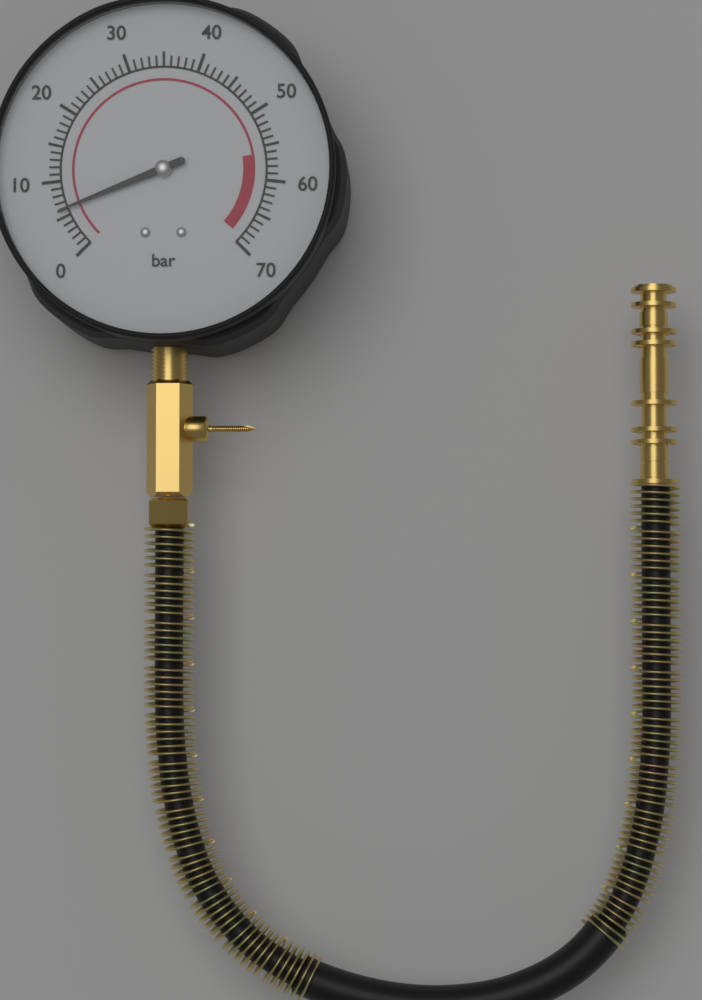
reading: 6 bar
